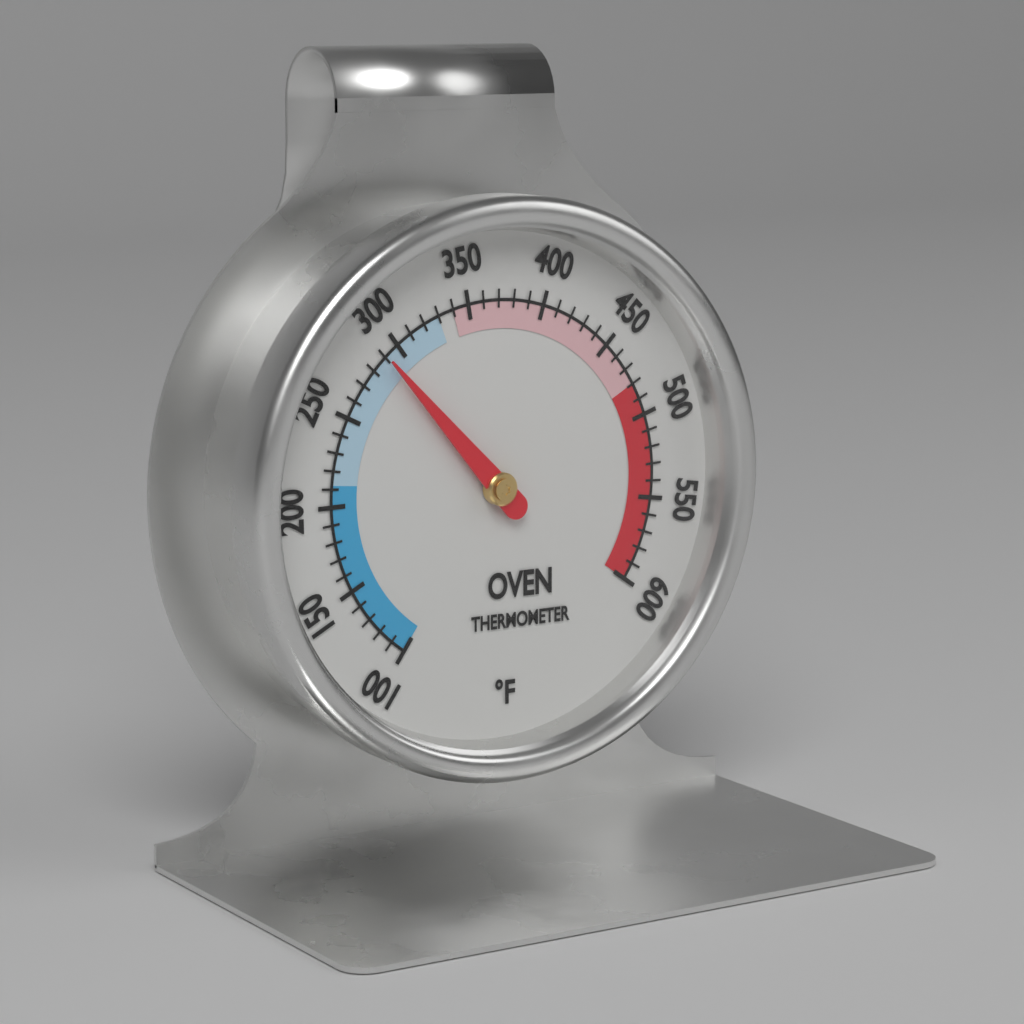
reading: 290 °F
